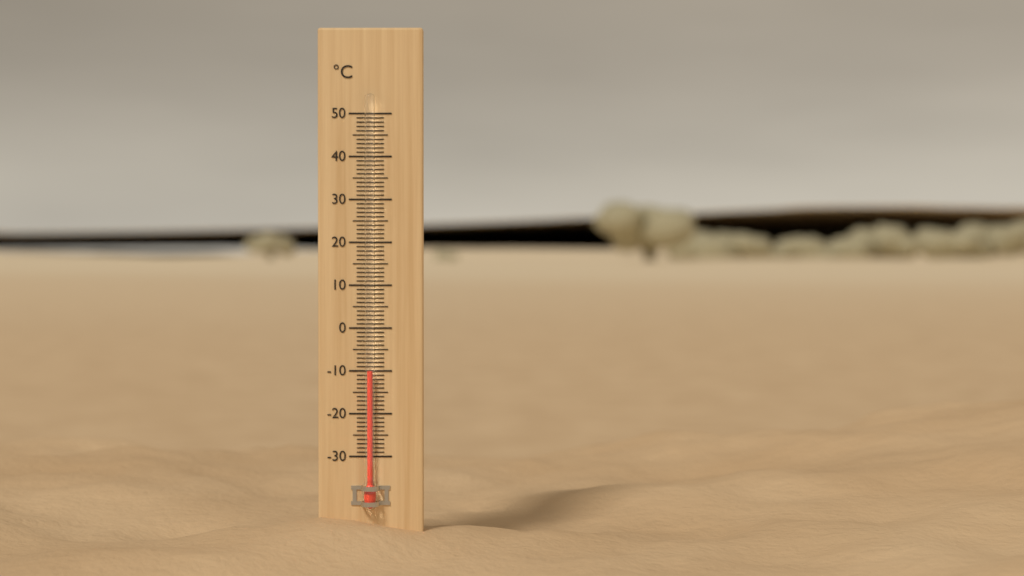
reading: -10 °C
